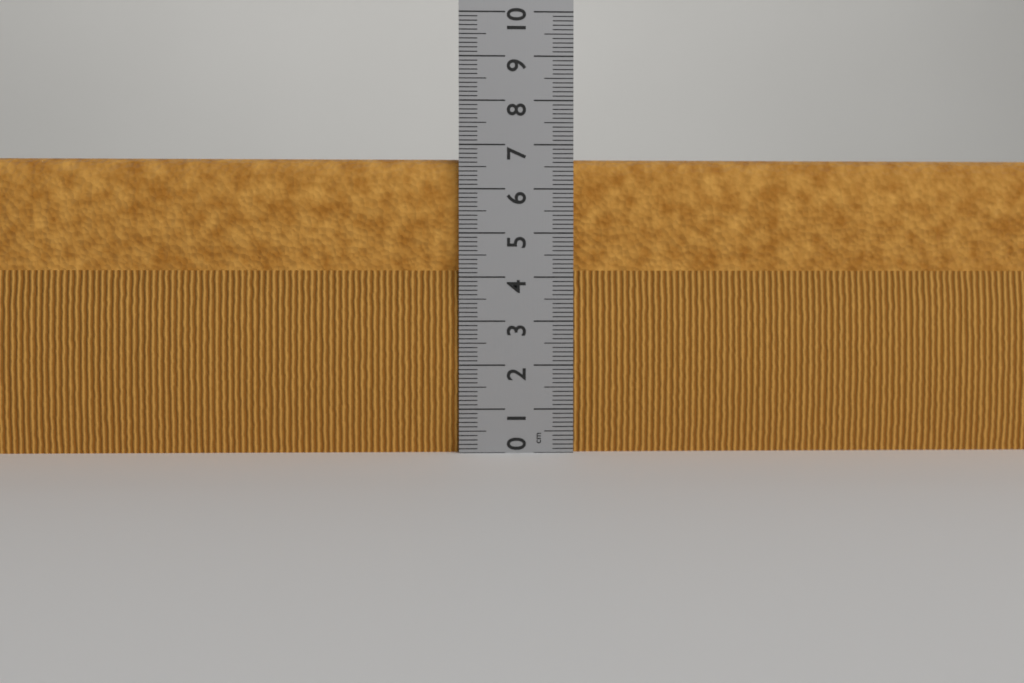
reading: 6.7 cm
